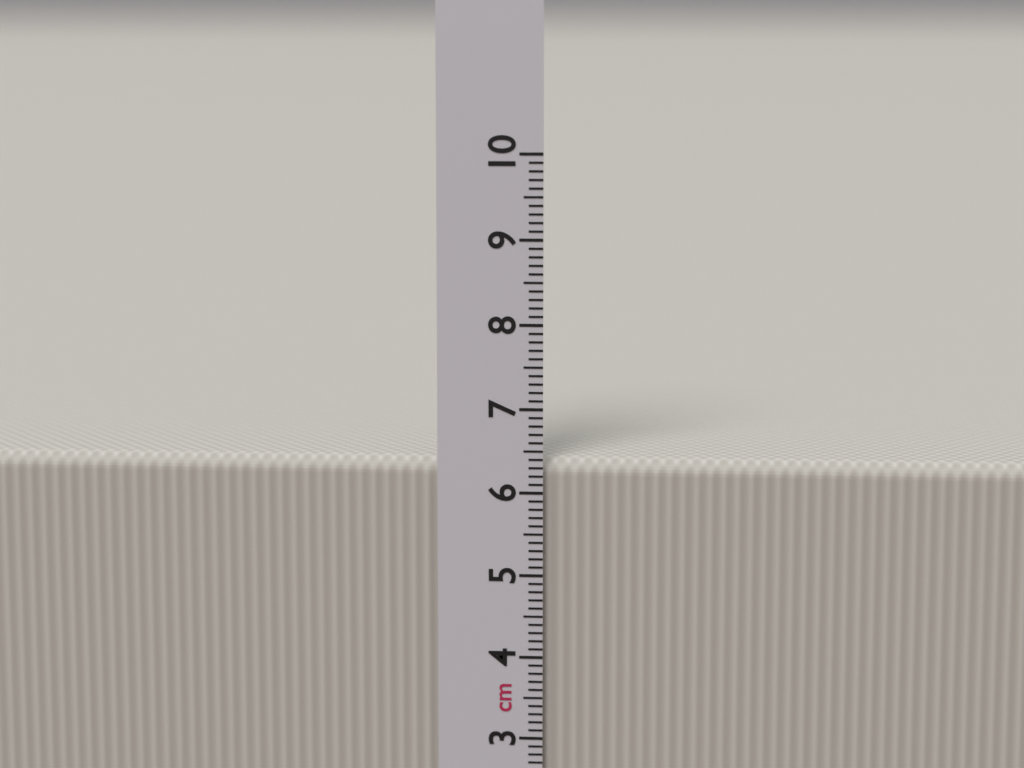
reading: 6.4 cm
